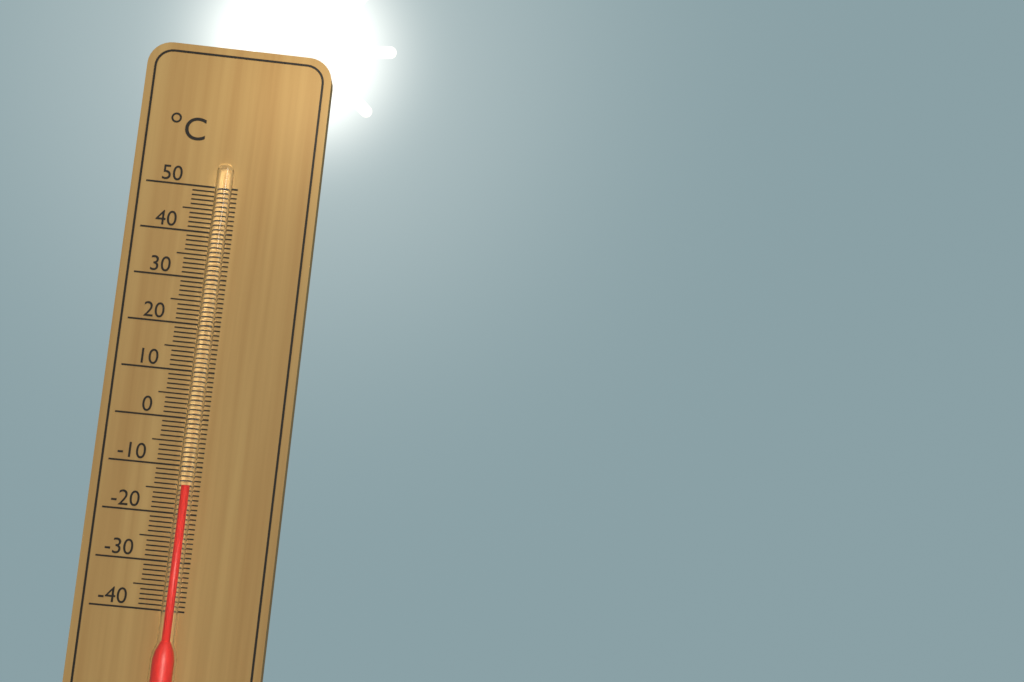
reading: -14 °C
